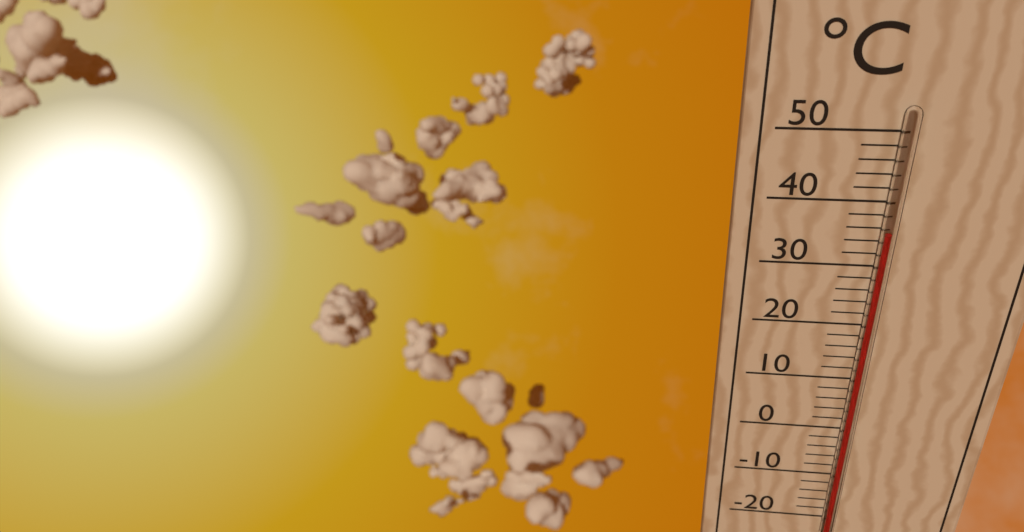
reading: 36 °C
